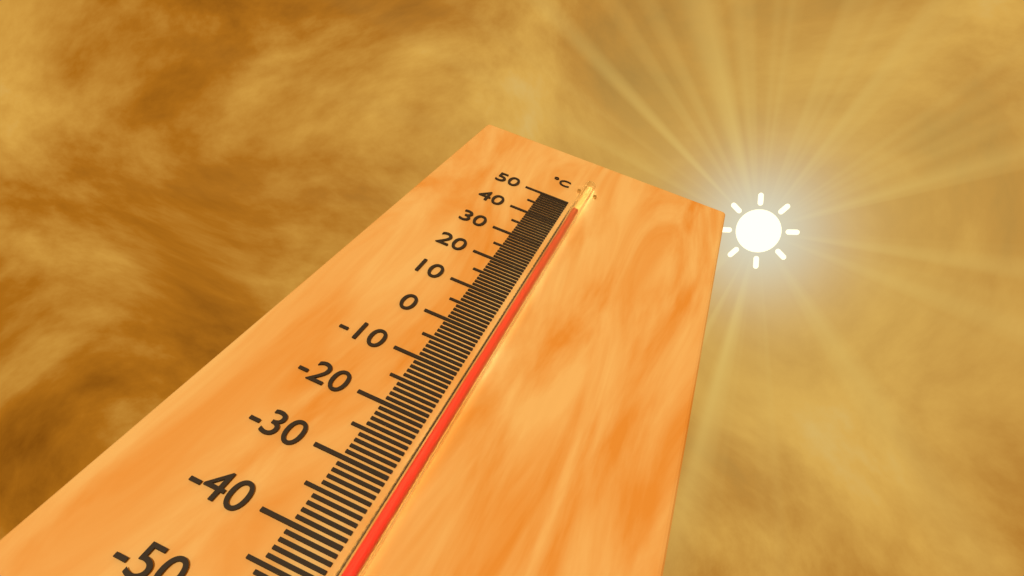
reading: 45 °C
